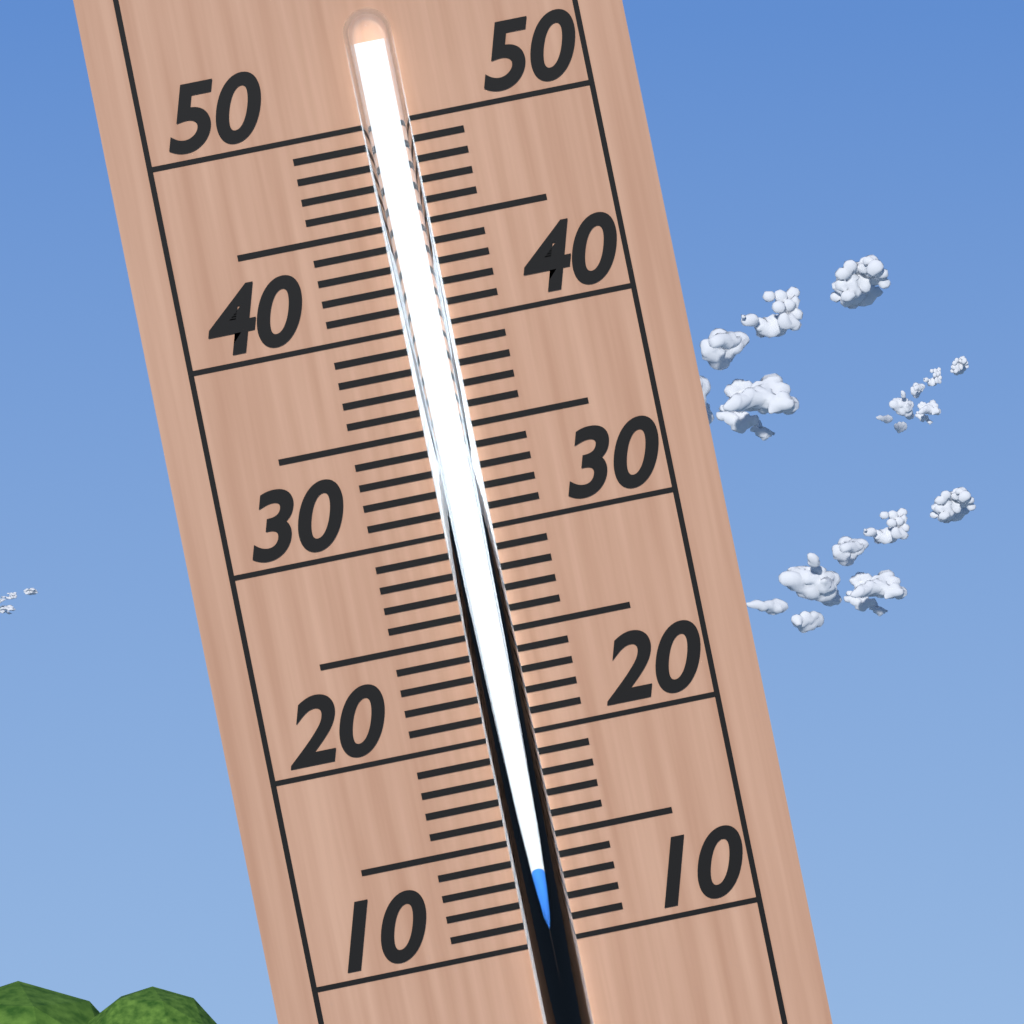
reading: 14 (no unit)
